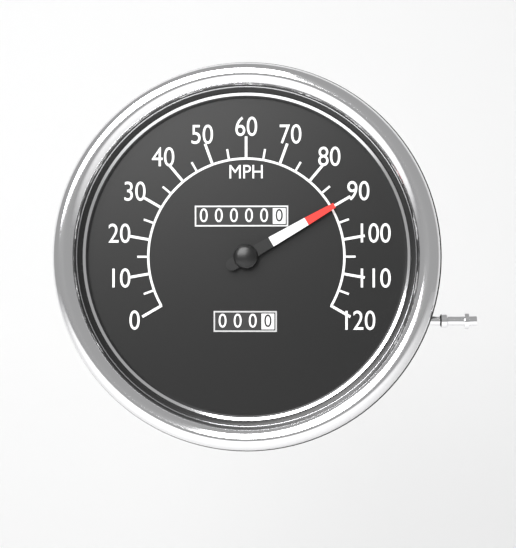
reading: 90 MPH
